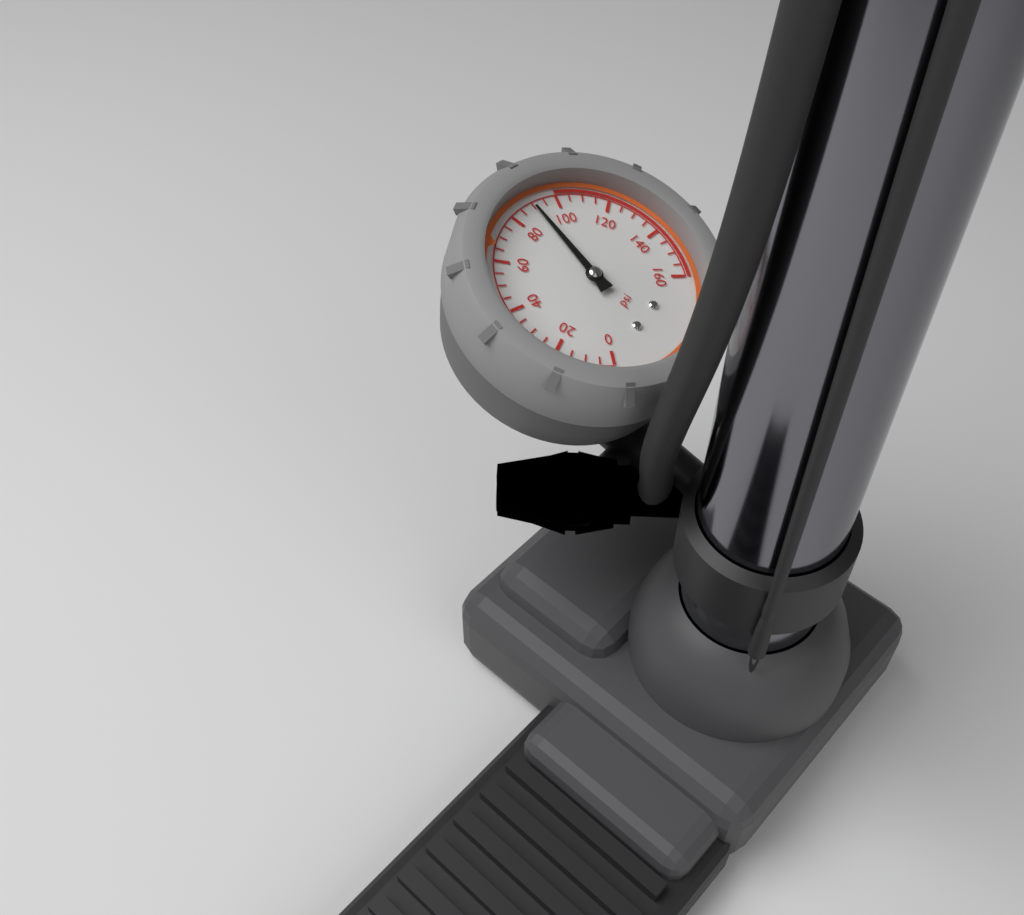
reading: 90 psi
